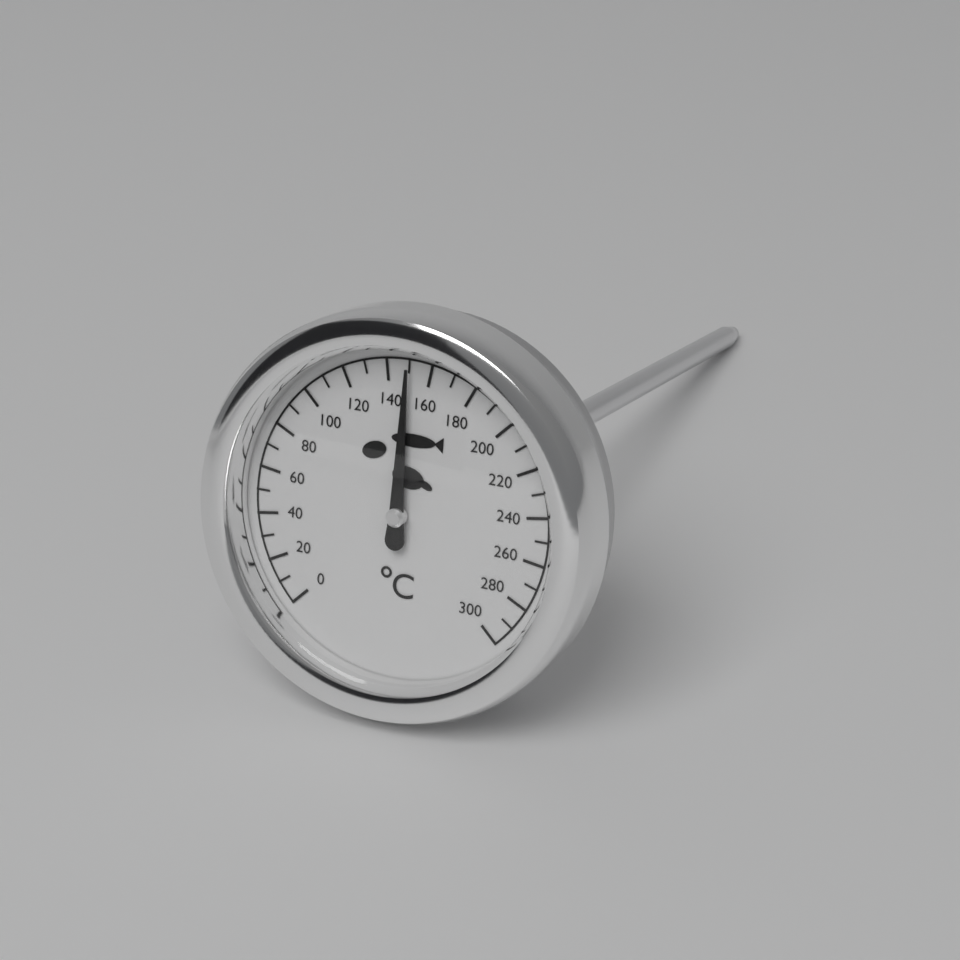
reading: 150 °C
